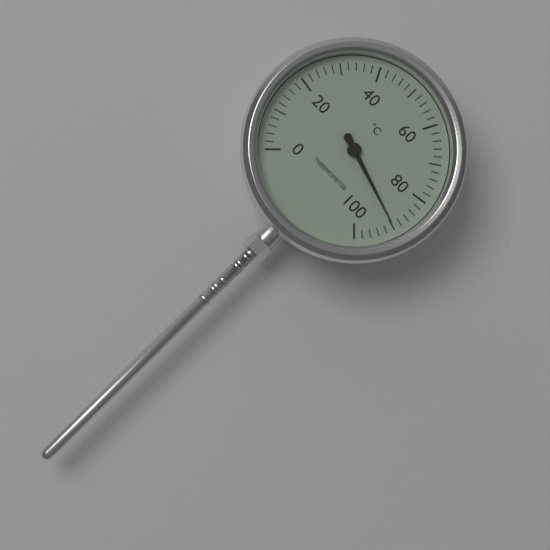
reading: 90 °C
